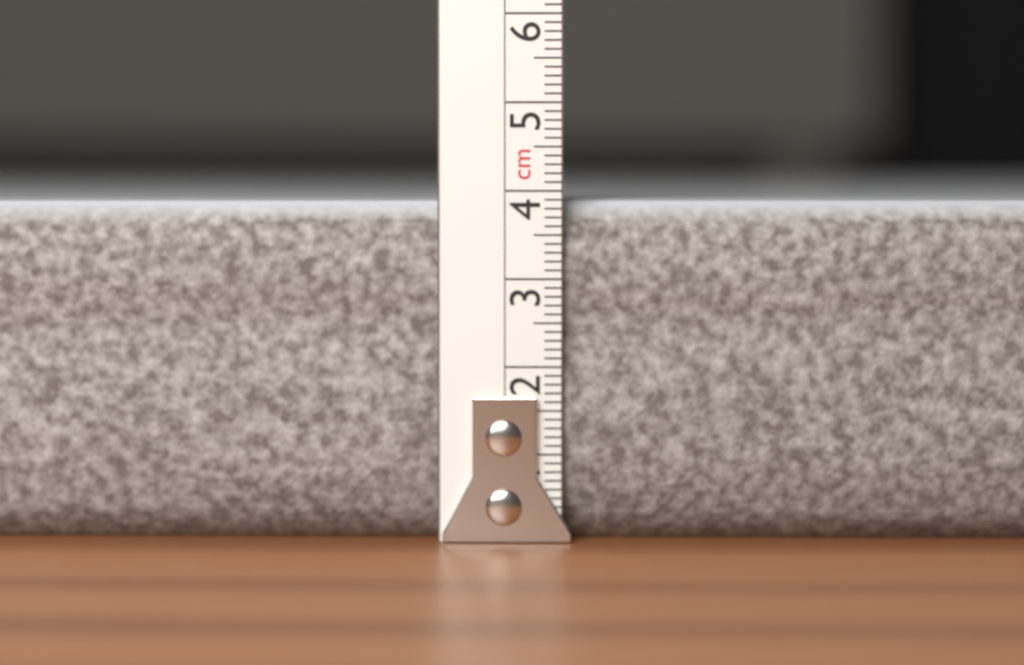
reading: 3.9 cm
